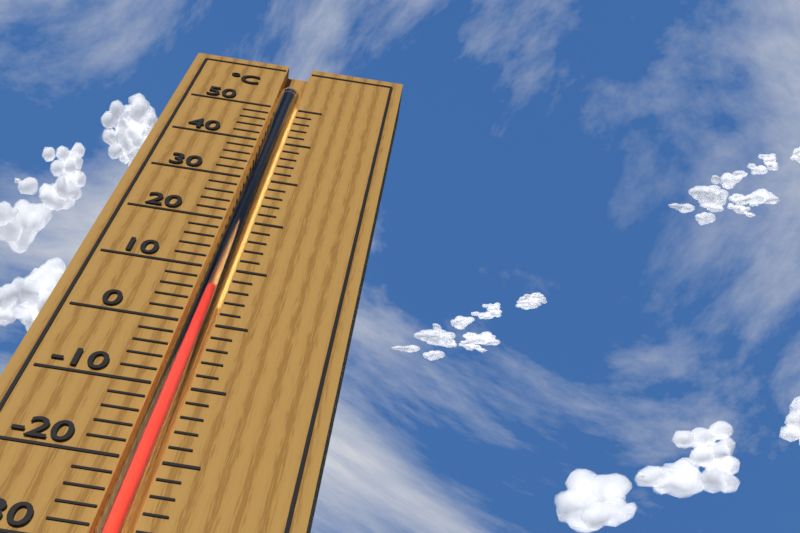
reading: 6 °C
